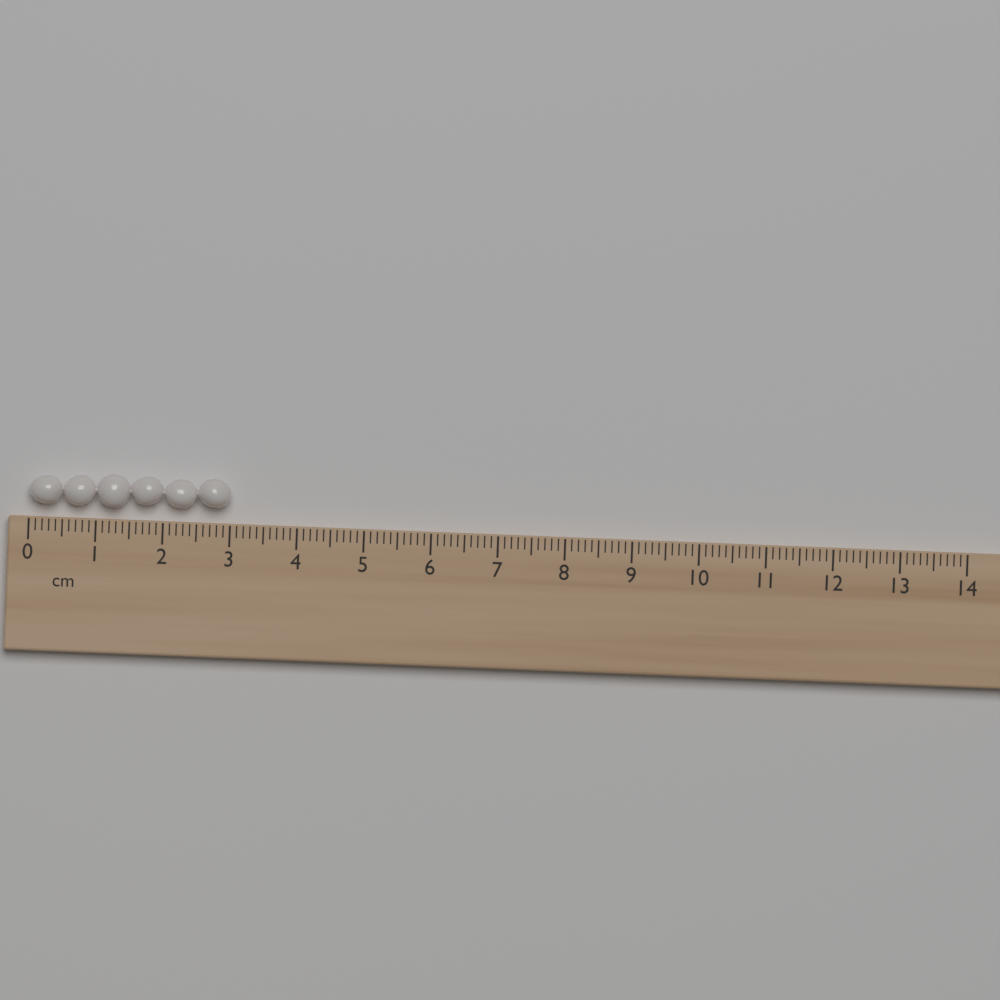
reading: 3.0 cm
